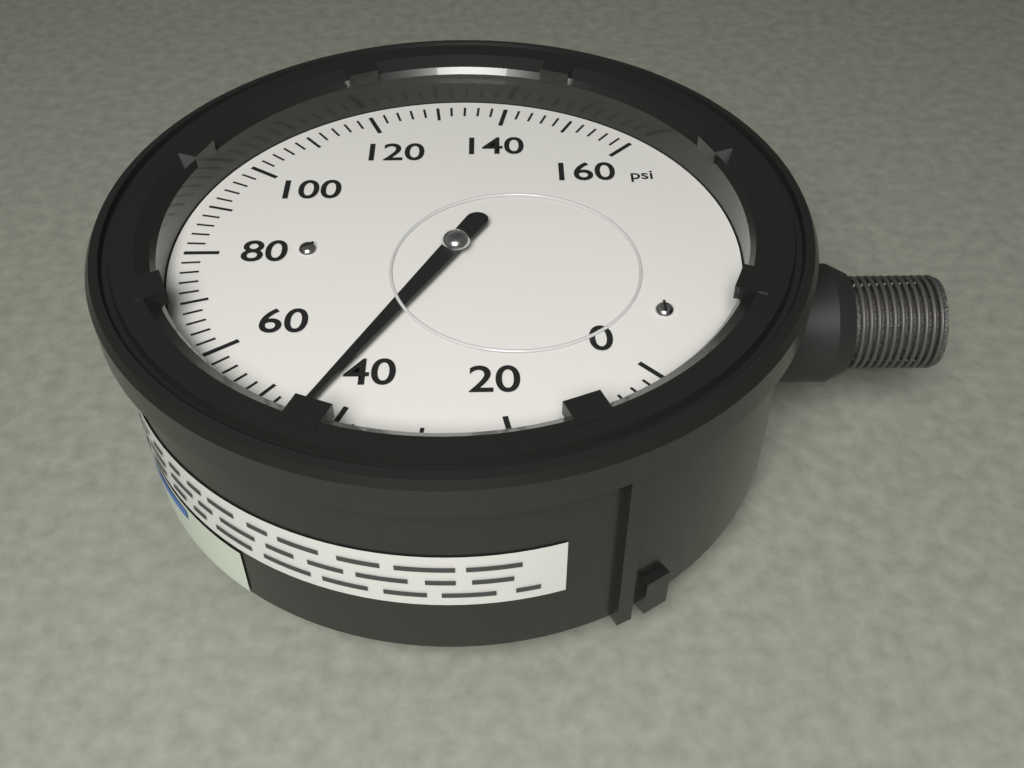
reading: 44 psi
